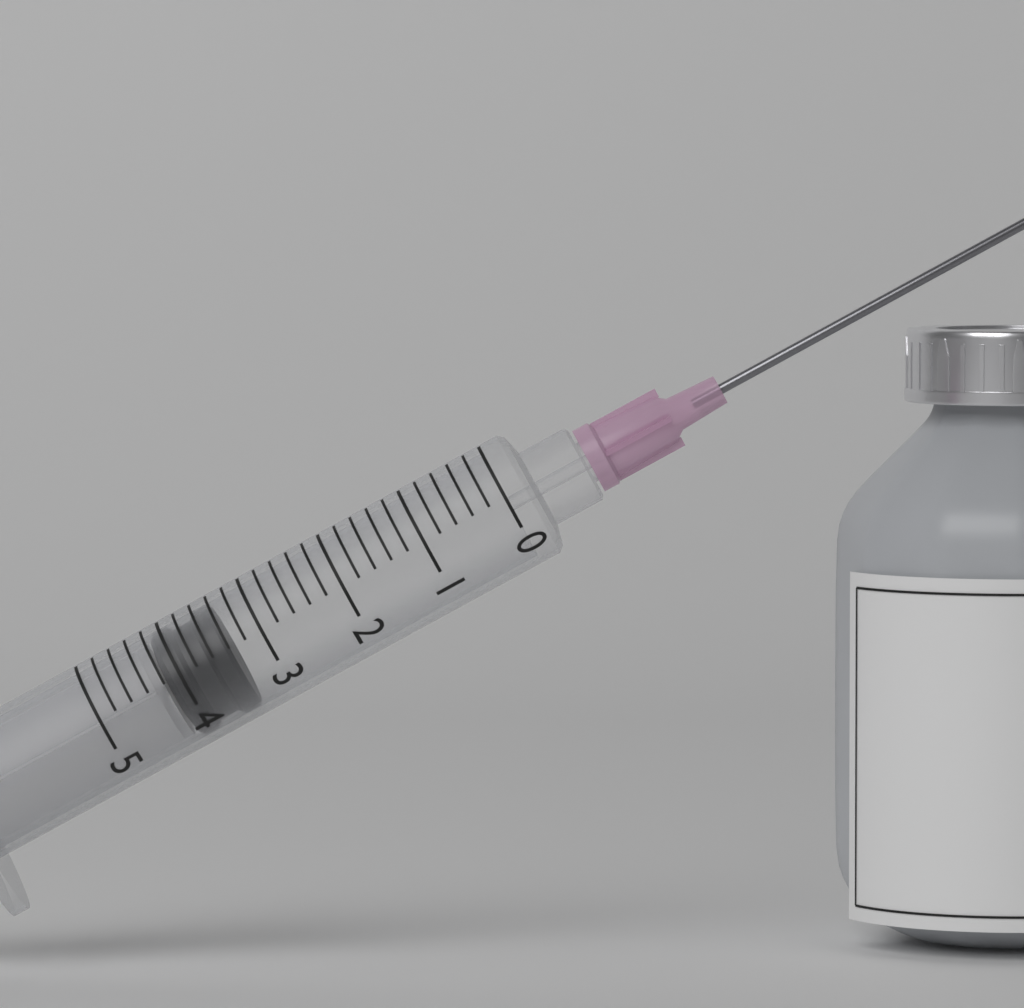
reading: 3.4 (no unit)
